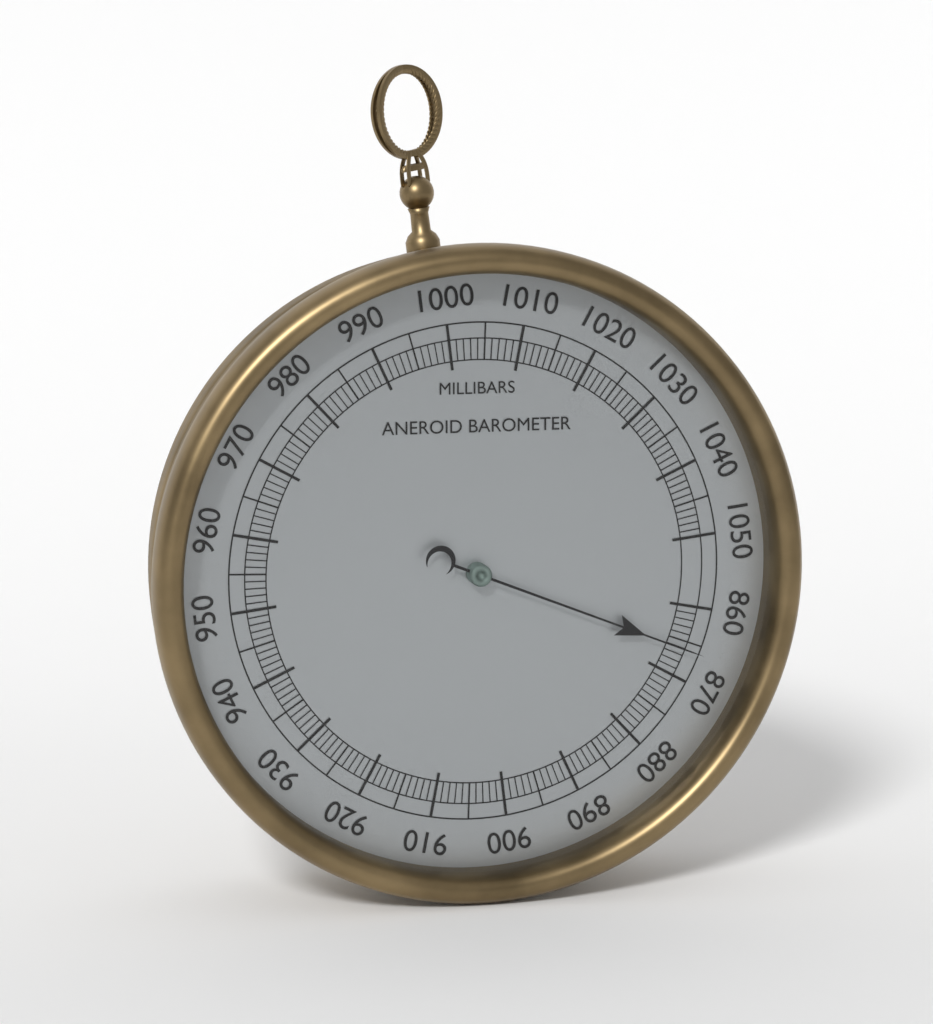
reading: 866 mbar
